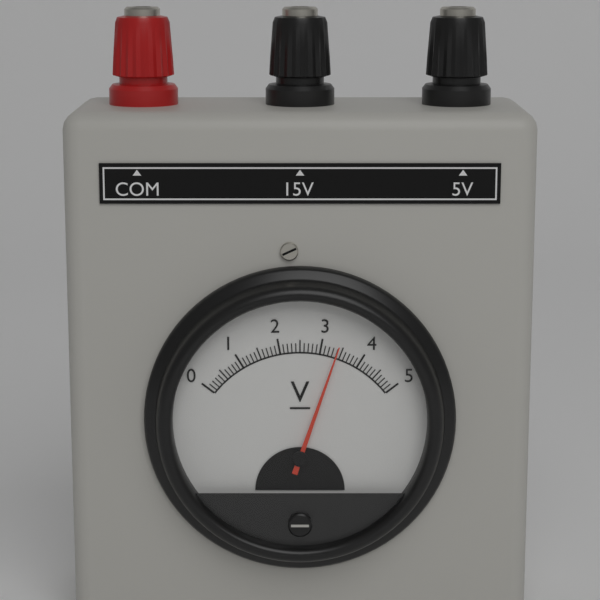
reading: 3.4 V
